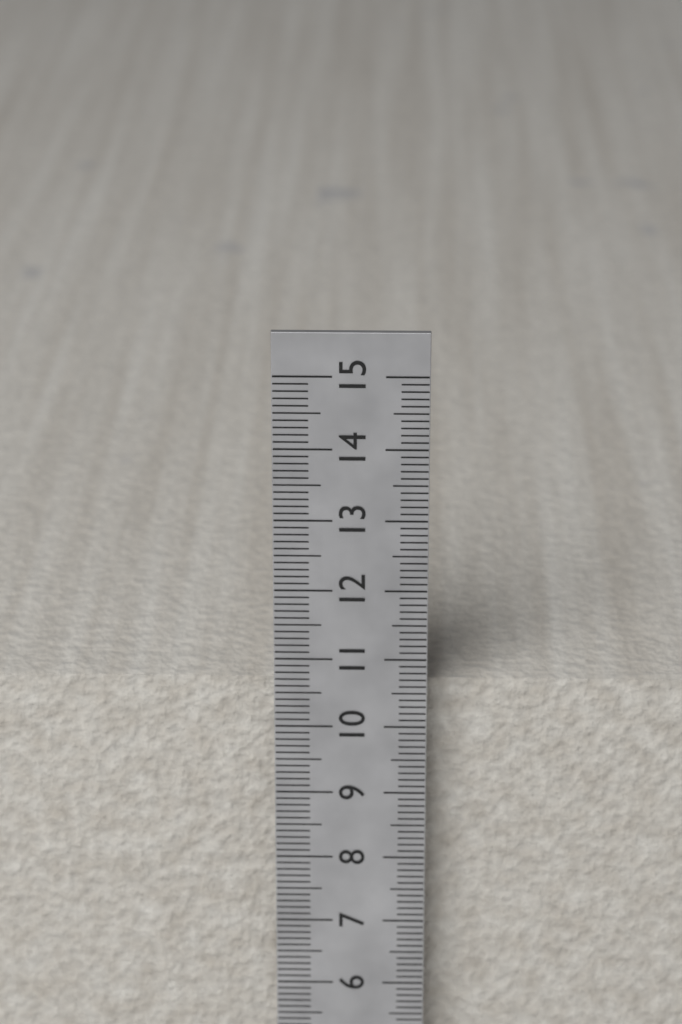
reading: 10.5 cm
